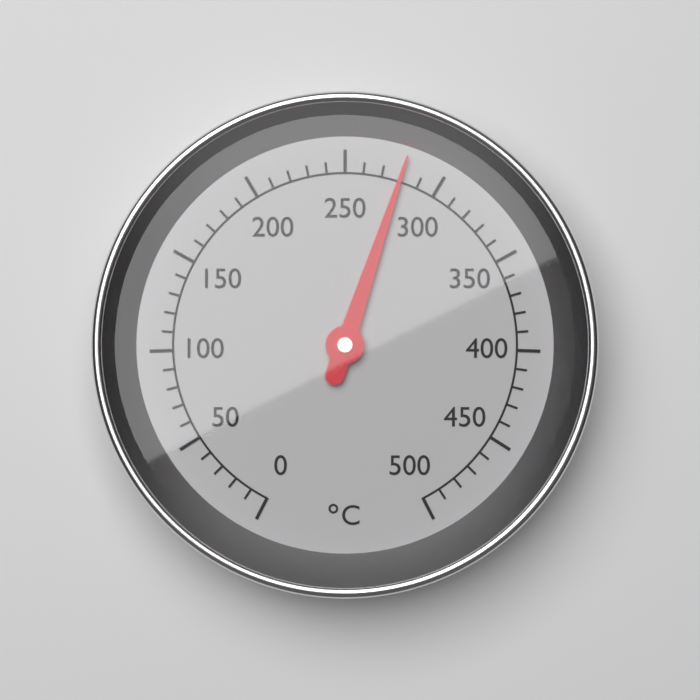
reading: 280 °C
